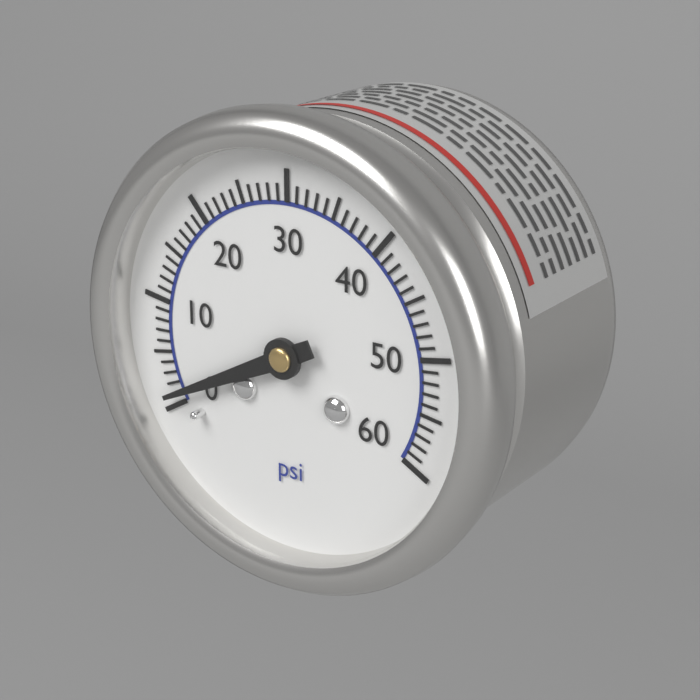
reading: 1 psi
